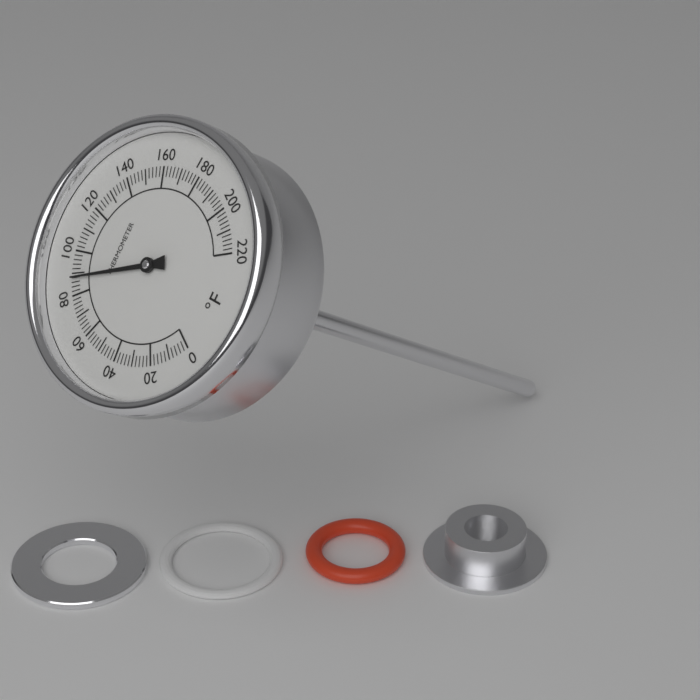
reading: 88 °F
